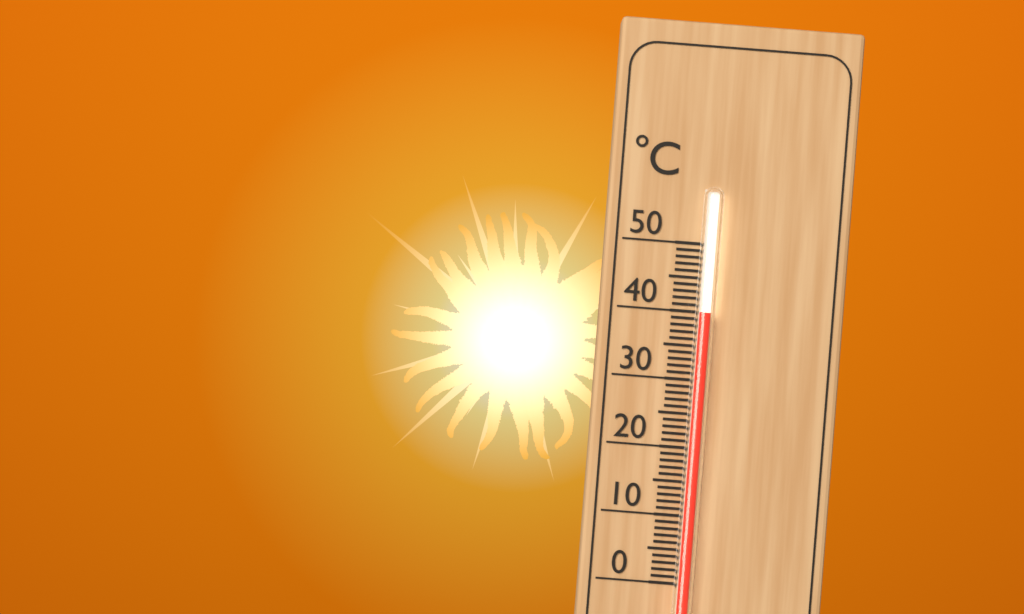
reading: 40 °C
